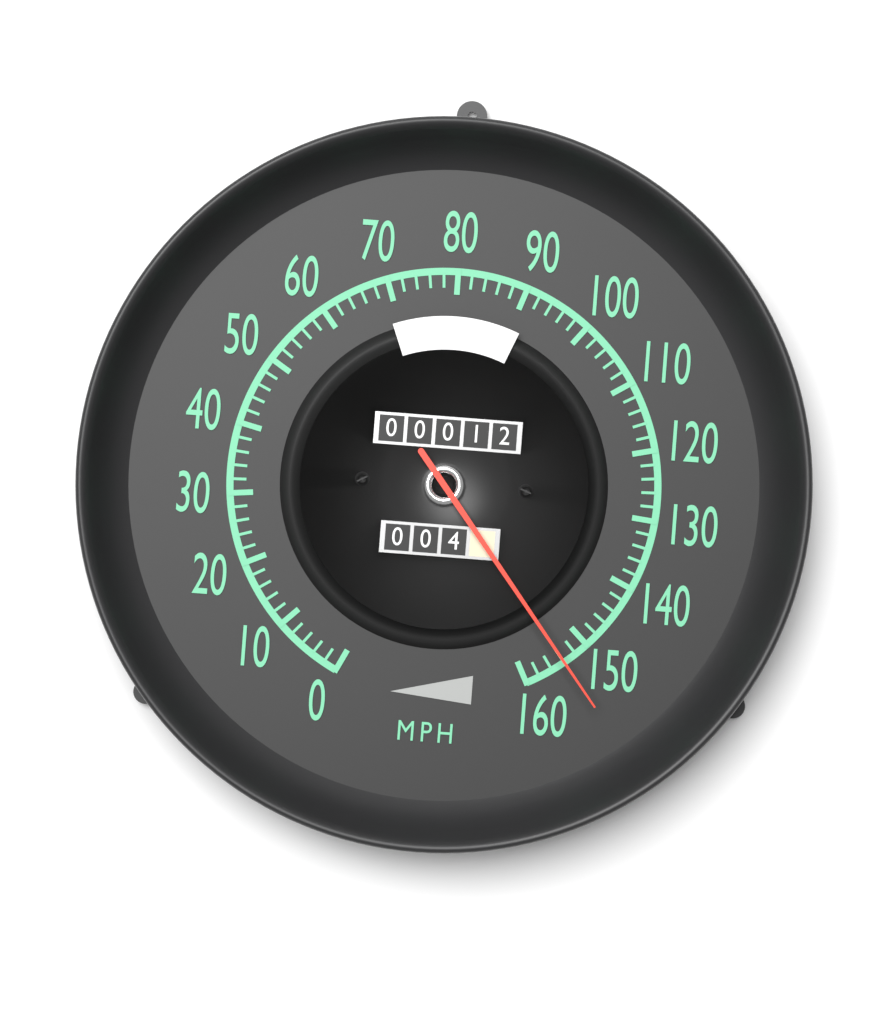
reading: 154 mph
